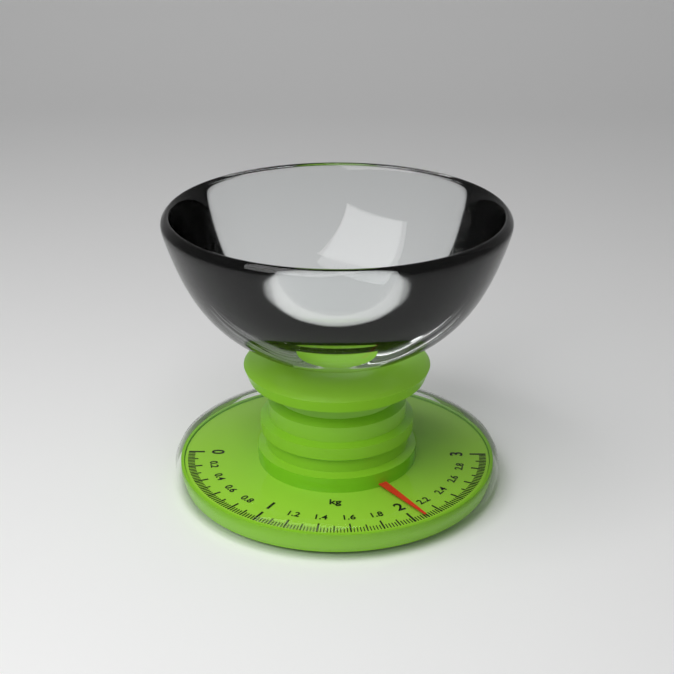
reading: 2.08 kg
